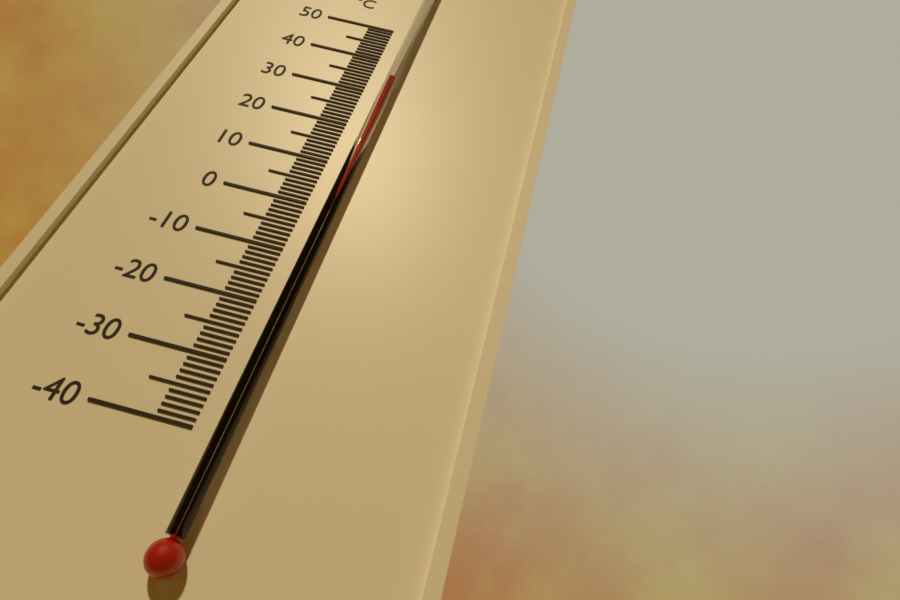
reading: 33 °C
